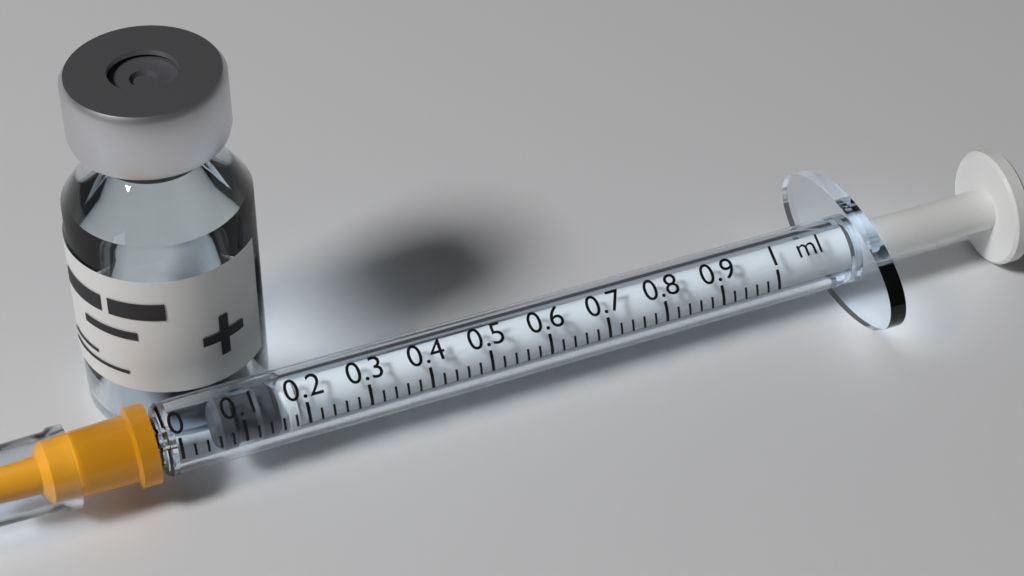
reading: 0.06 ml
